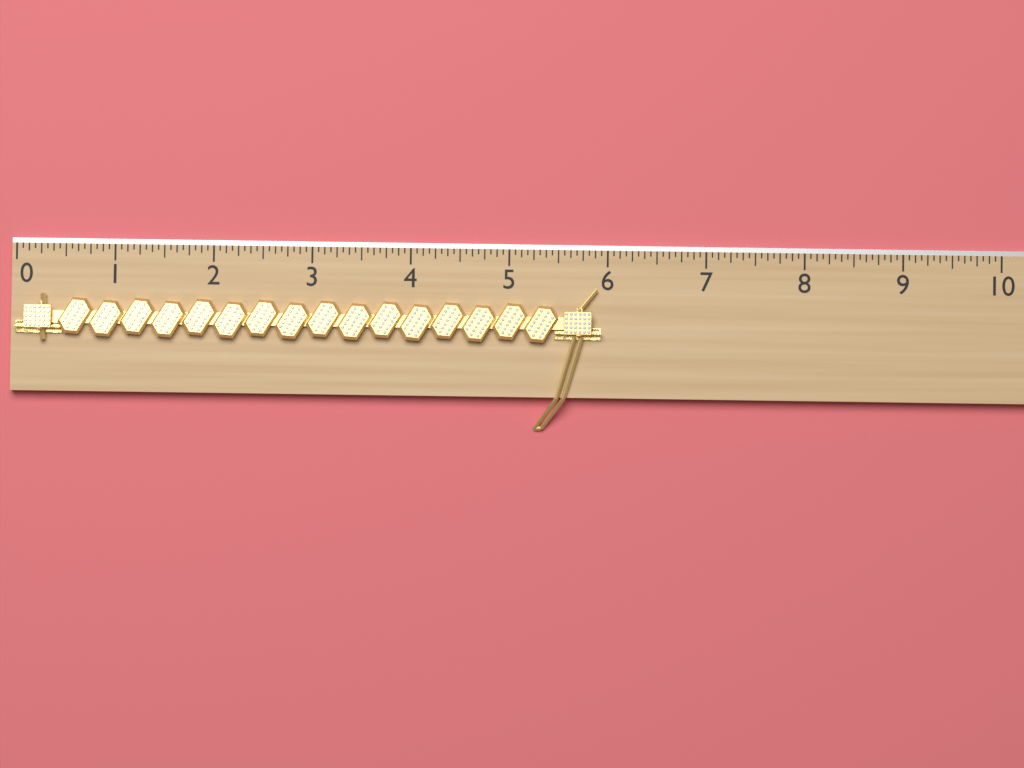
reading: 5.9375 (no unit)
